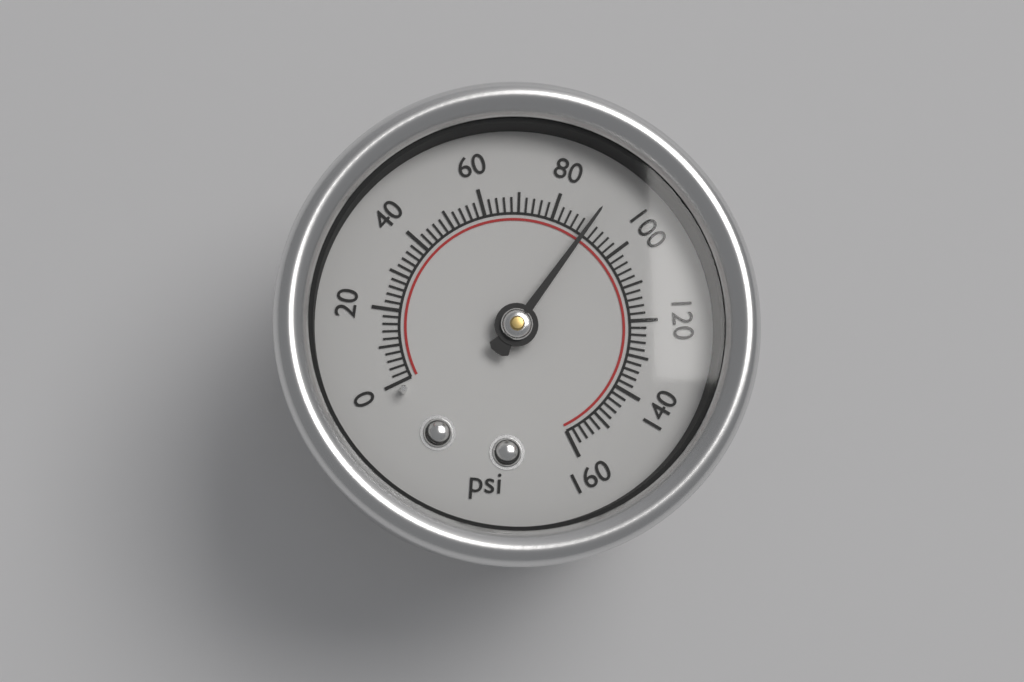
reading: 90 psi
